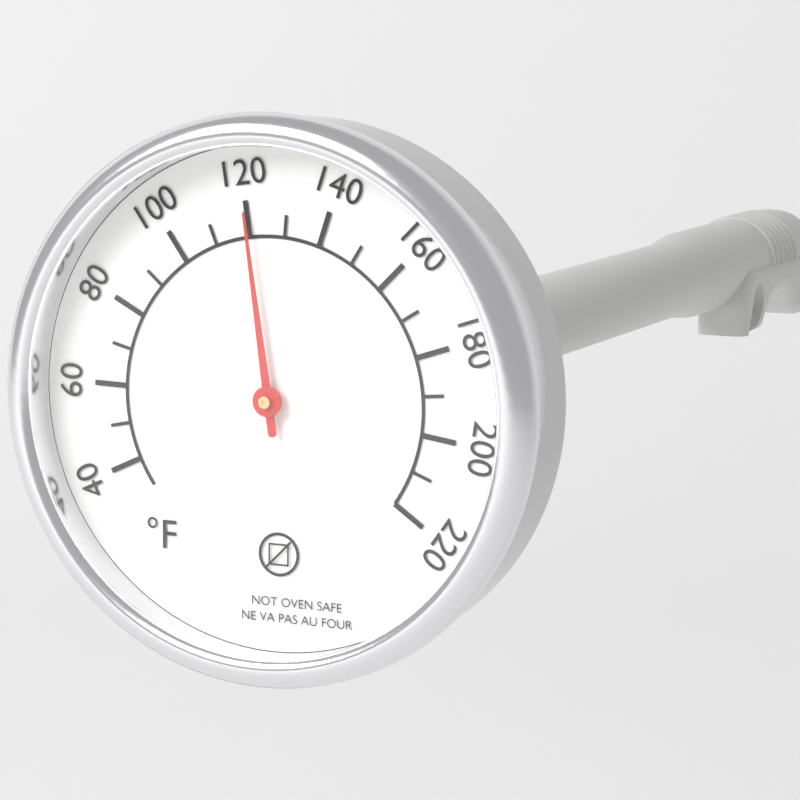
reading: 120 °F
